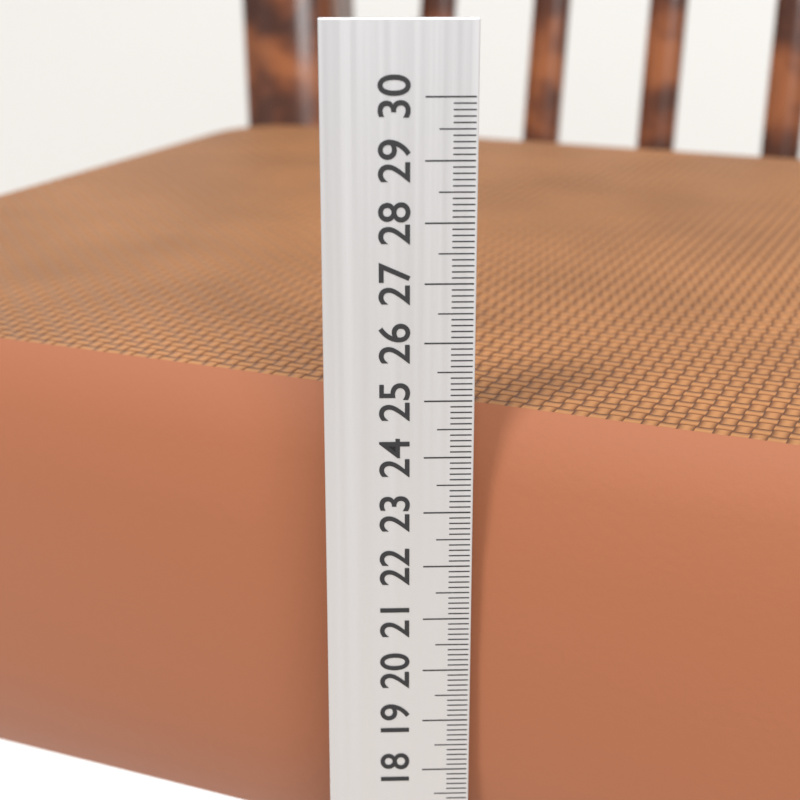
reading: 24.6 cm
